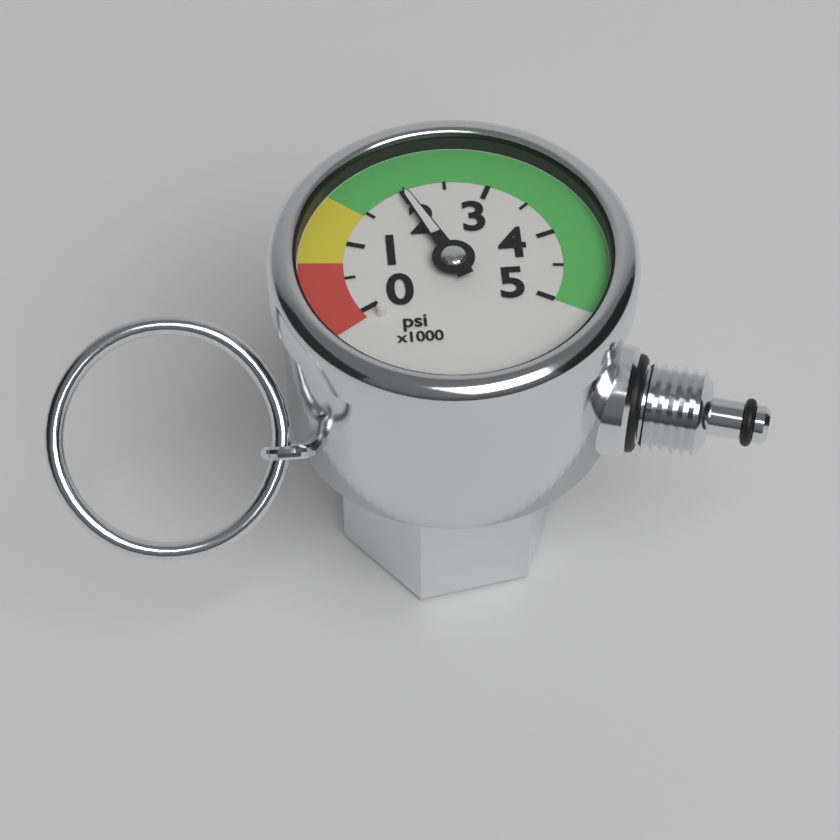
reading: 2000 psi
